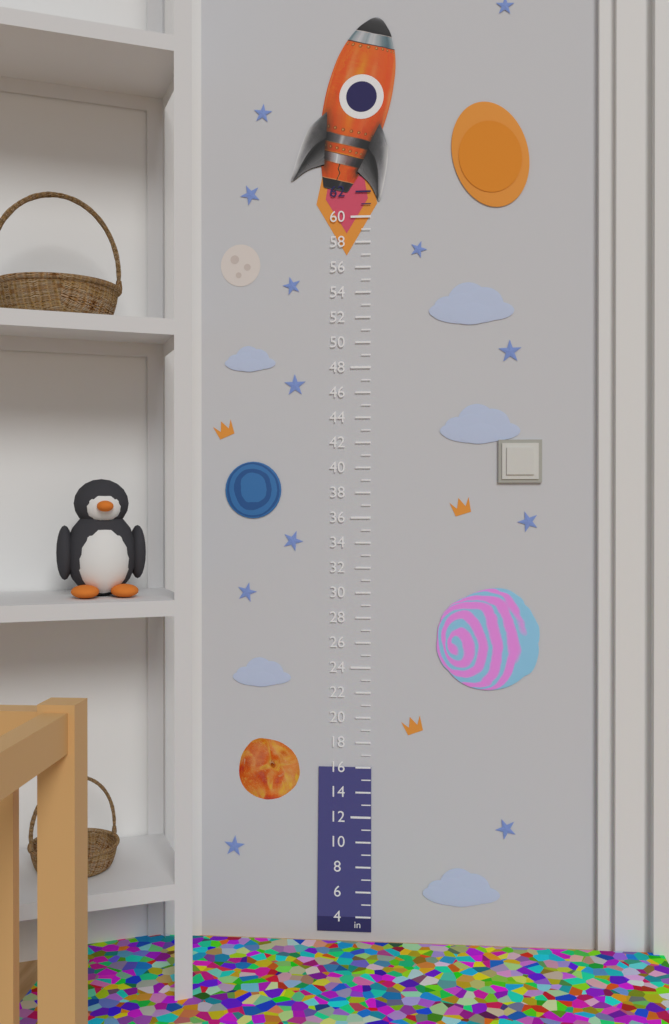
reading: 16 in
